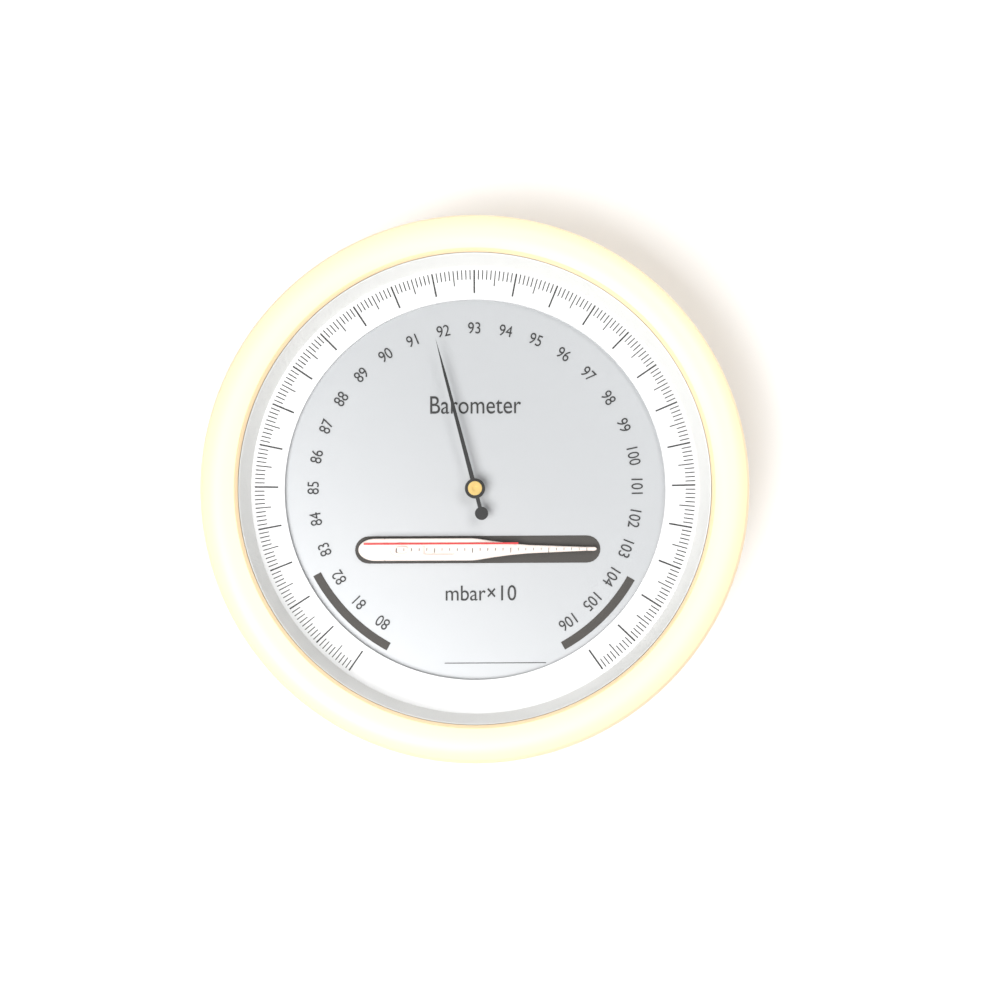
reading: 91.7 mbar×10
